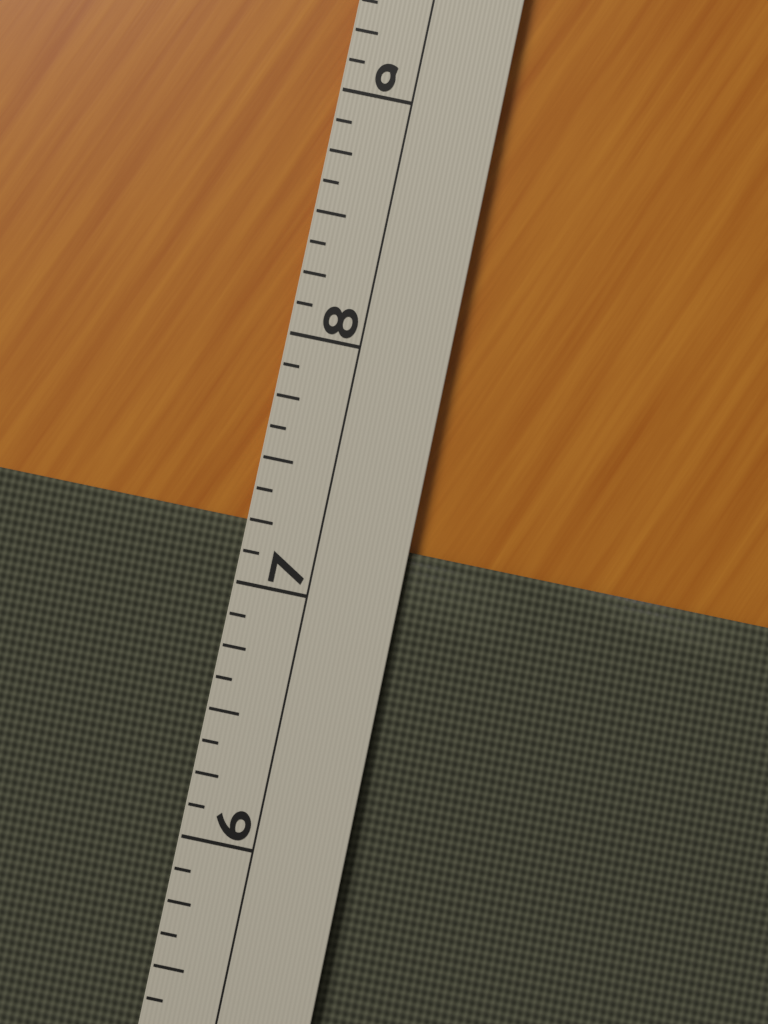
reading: 7.250 (no unit)
